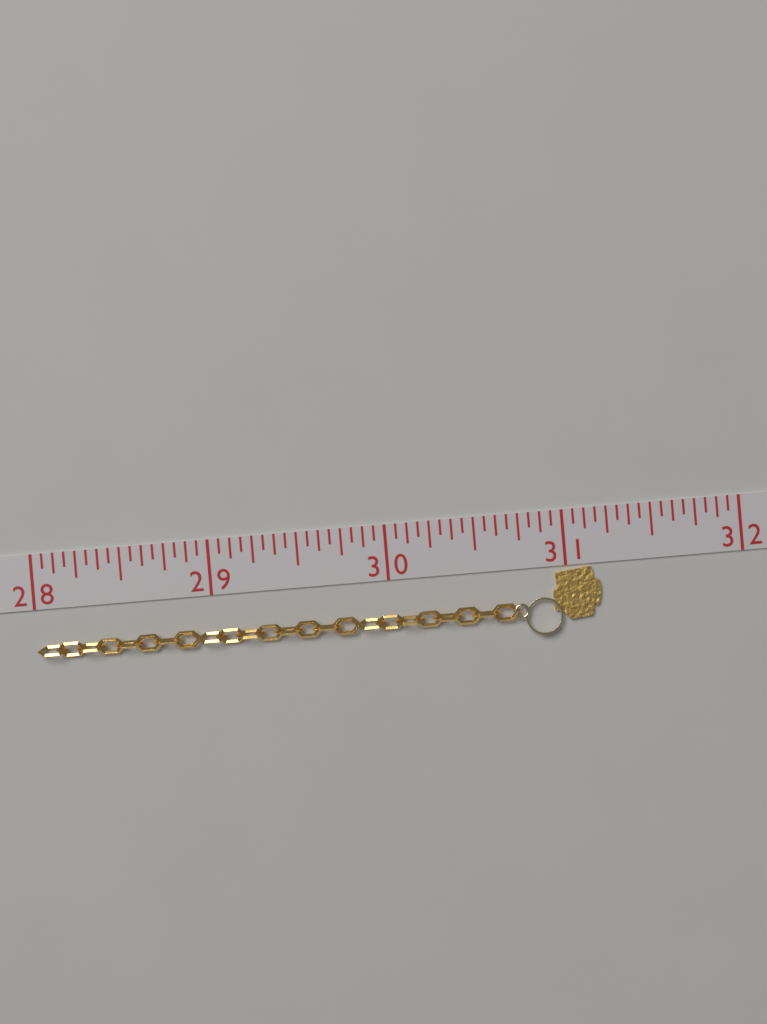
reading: 31.1875 (no unit)
